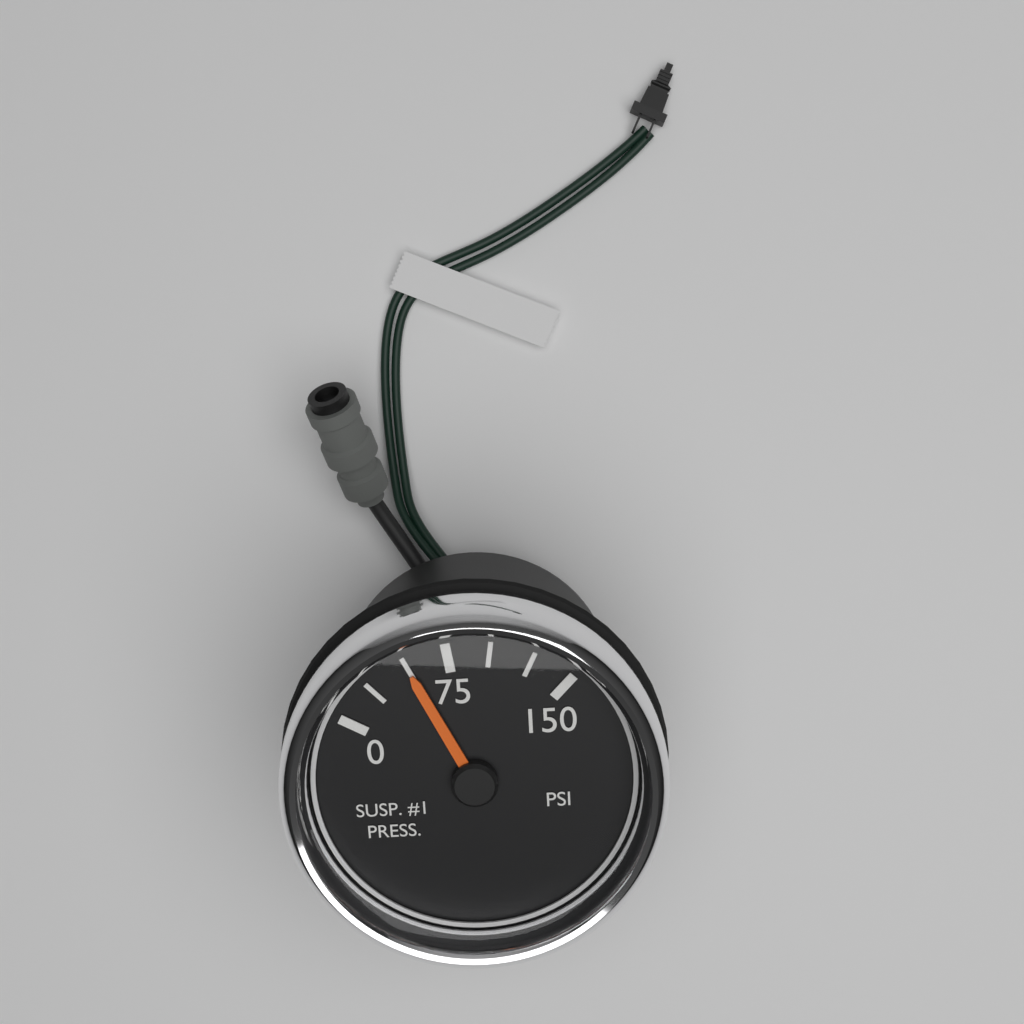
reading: 50 psi
